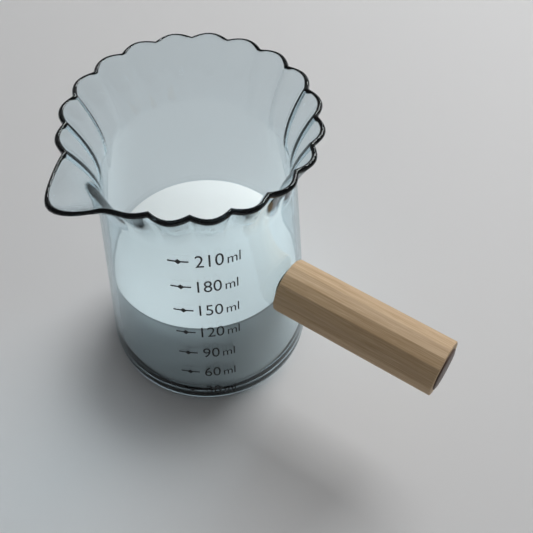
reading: 120 ml
